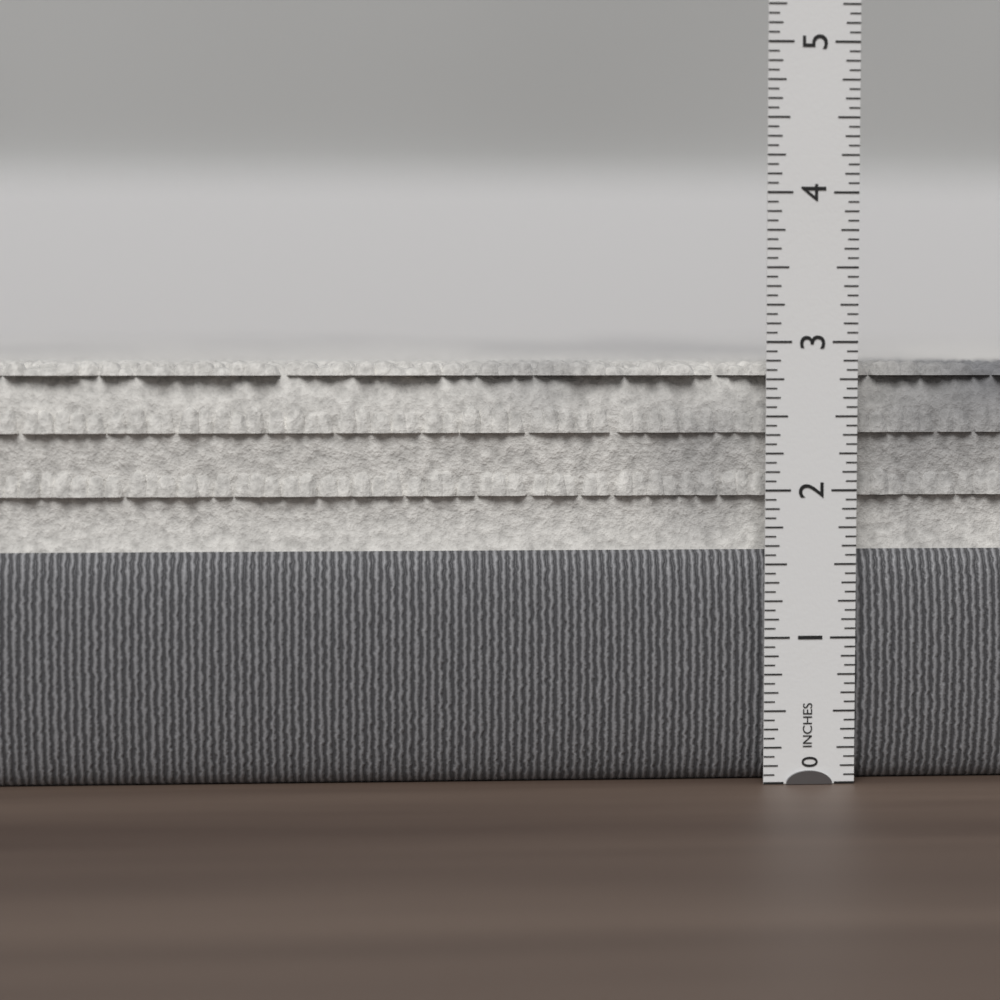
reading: 2.8750 in
